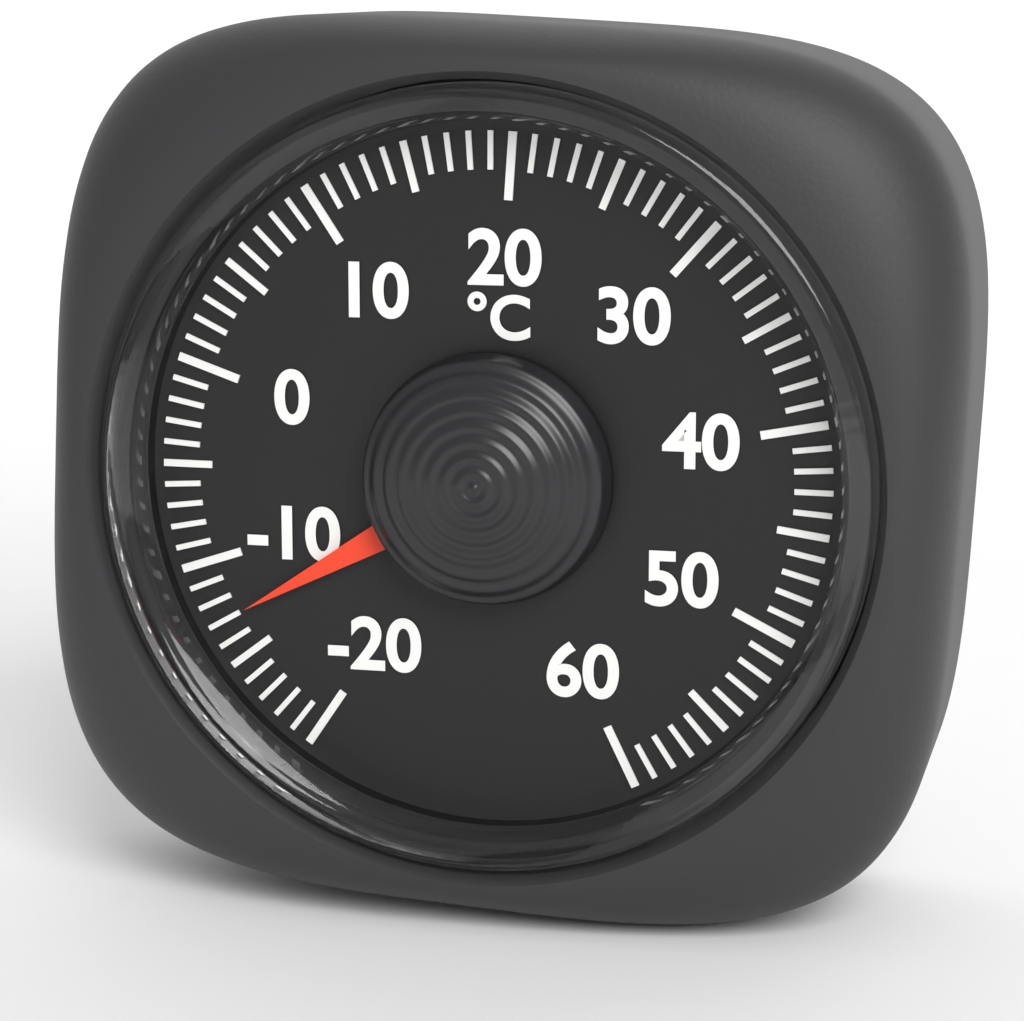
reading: -13 °C
